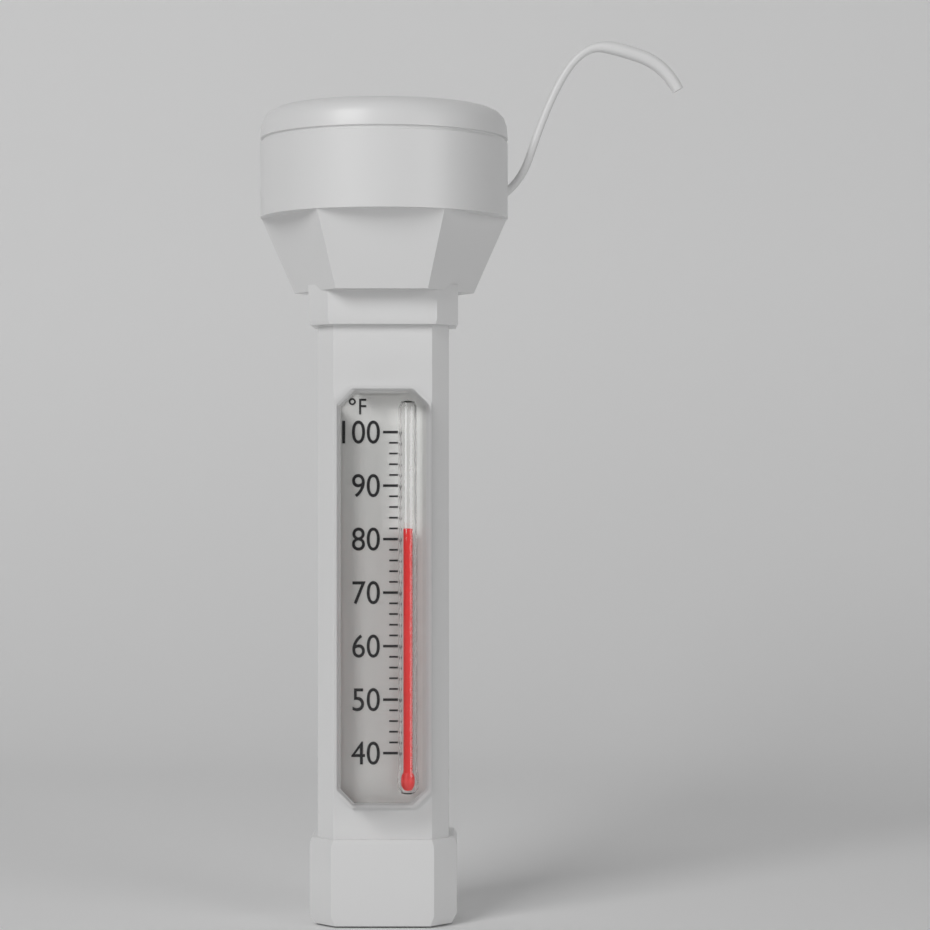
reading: 82 °F
